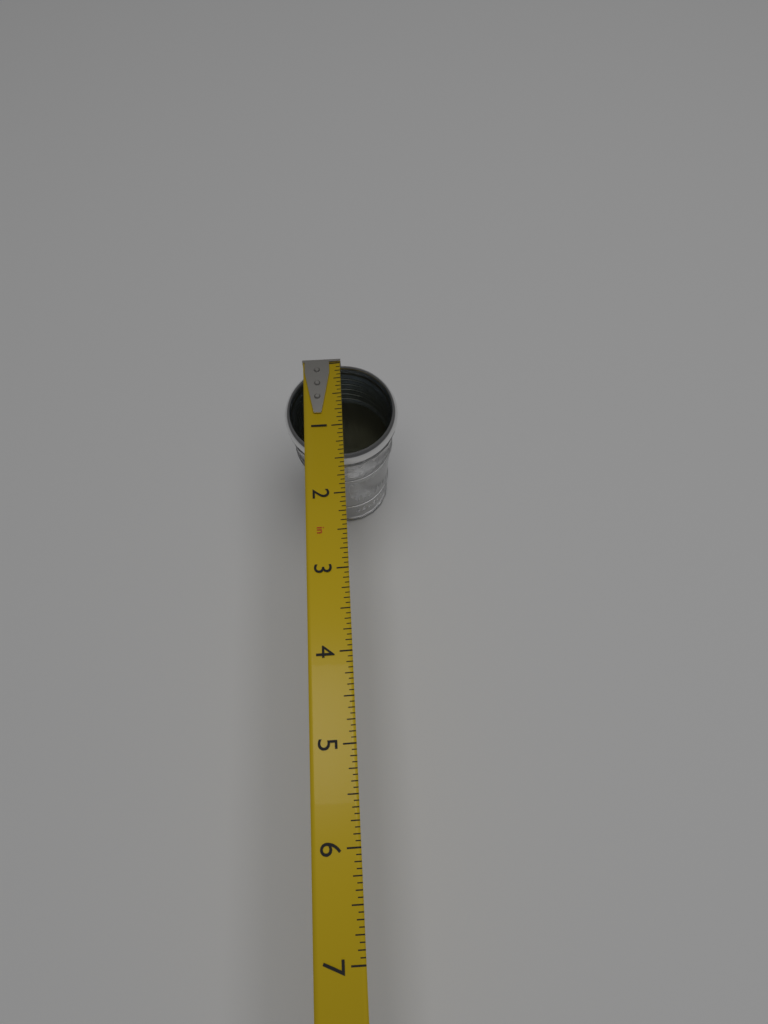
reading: 1.5000 in
